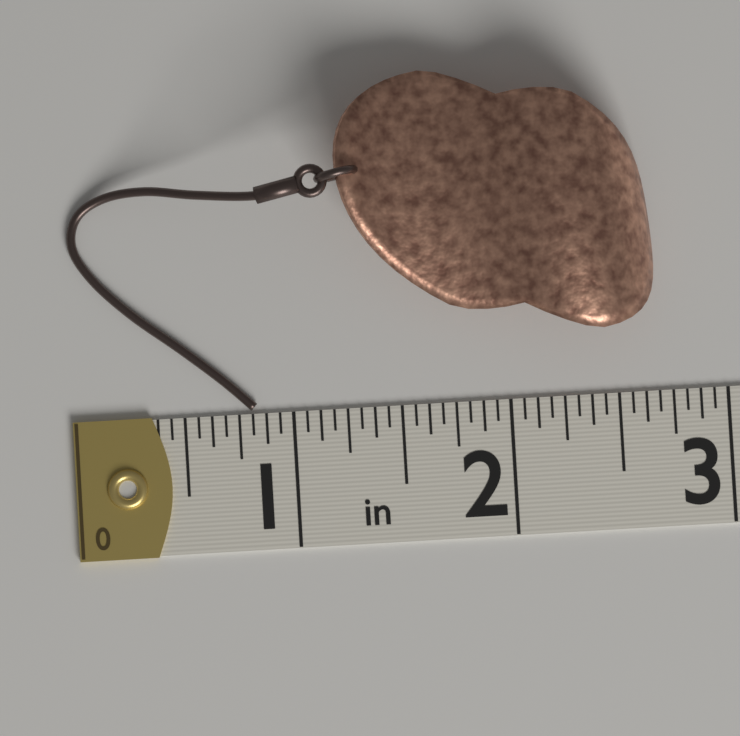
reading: 2.6875 in
